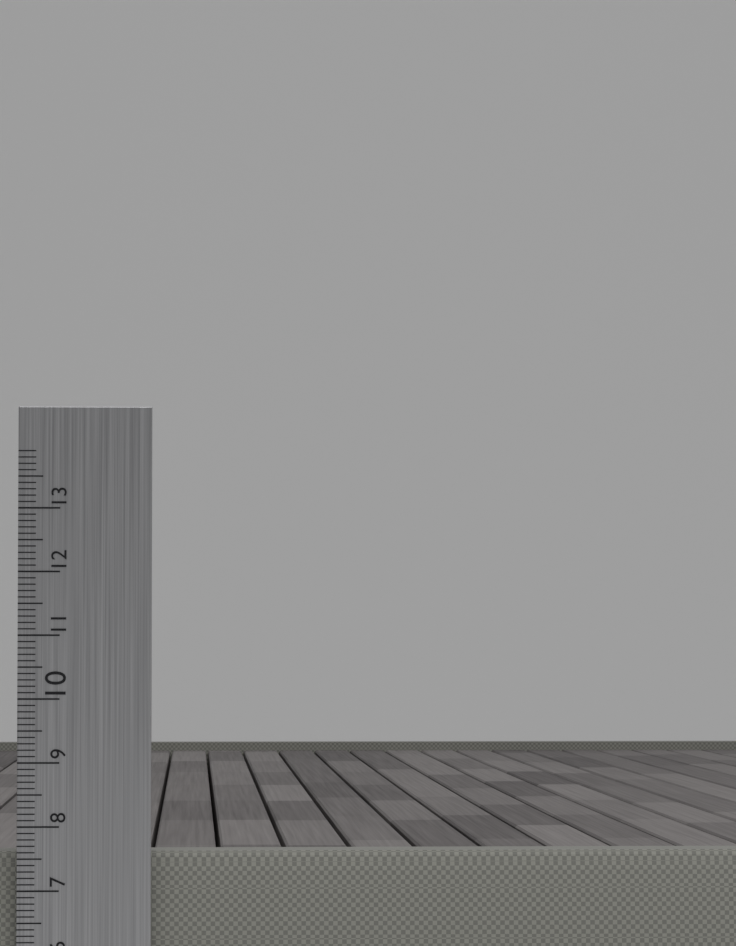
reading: 7.6 cm
